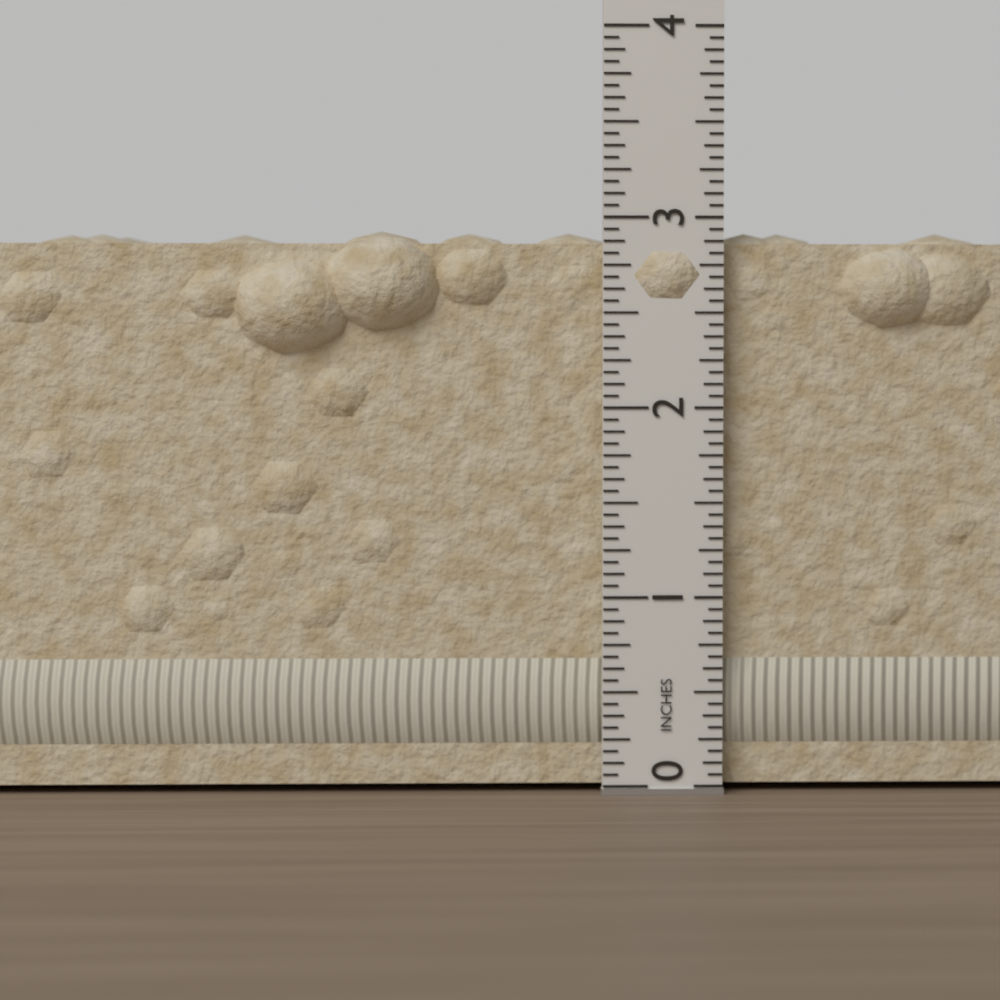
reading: 2.9375 in
